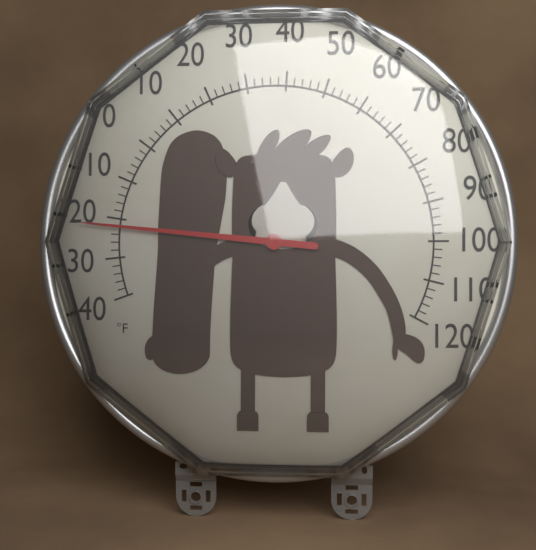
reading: -22 °F
